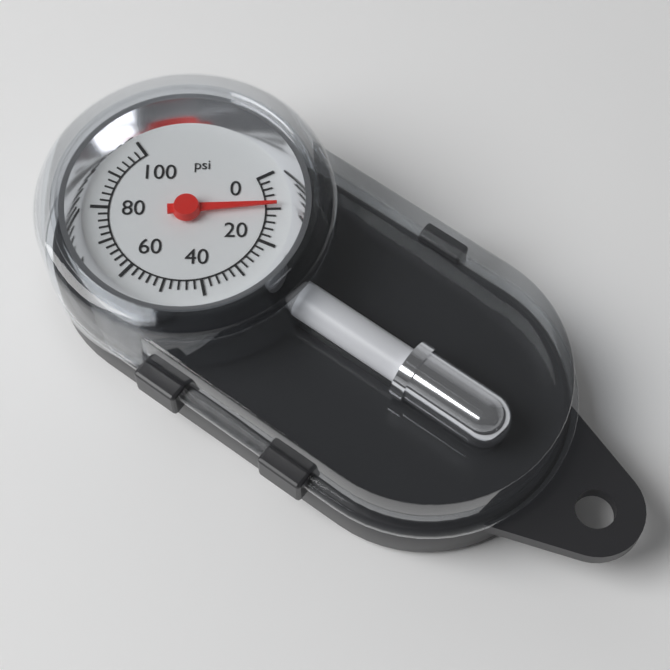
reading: 9 psi
